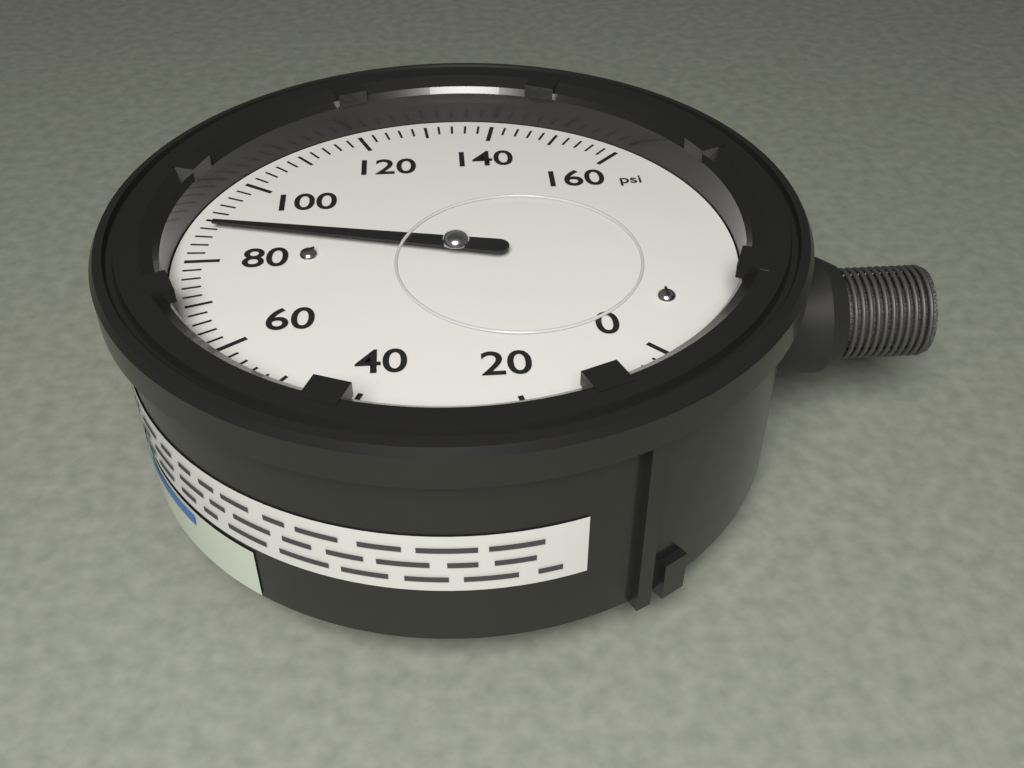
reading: 88 psi
